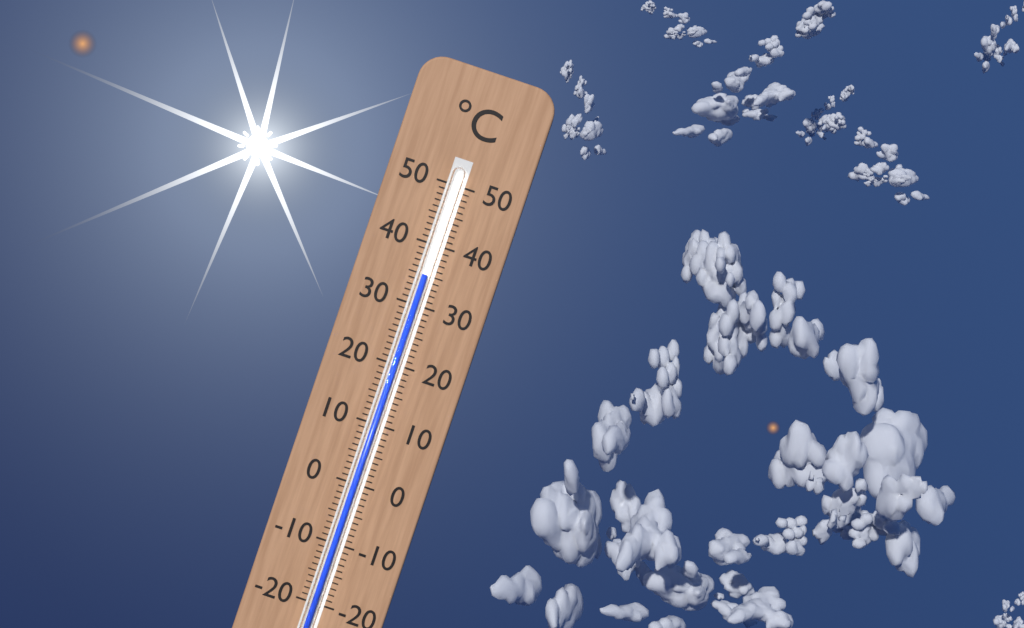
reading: 35 °C
